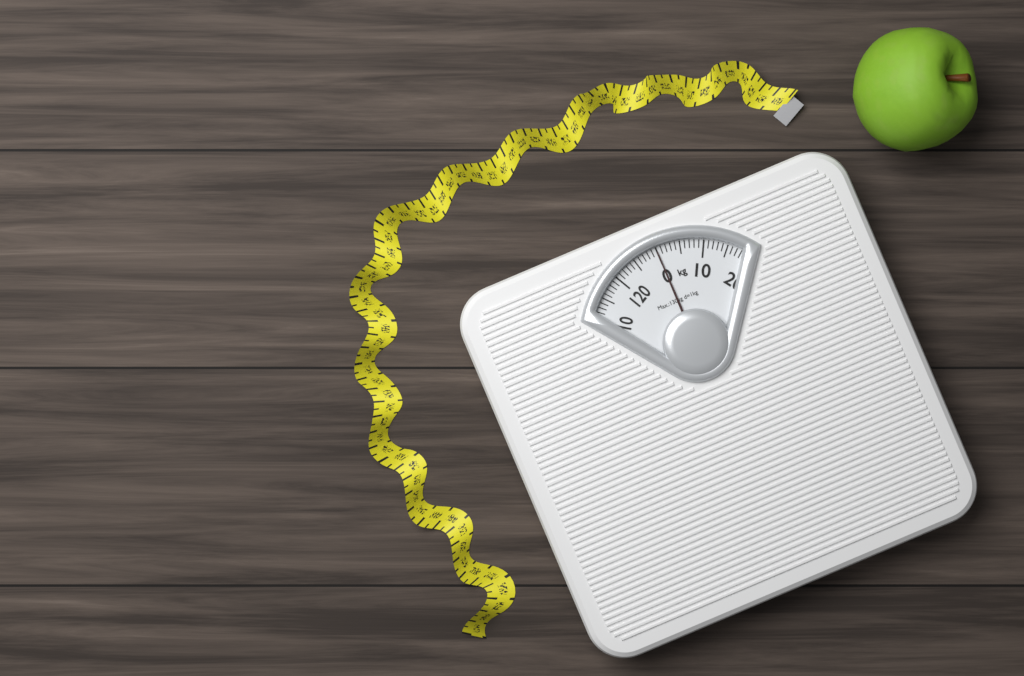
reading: 0 kg
